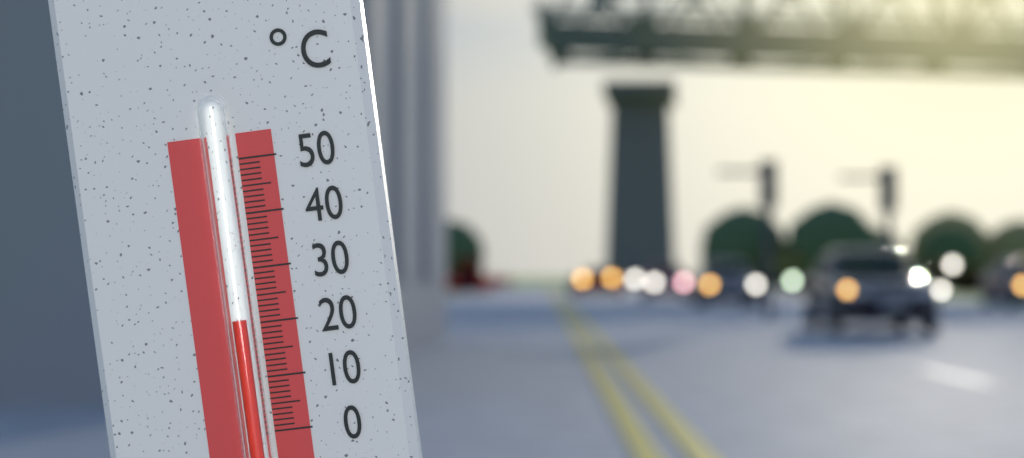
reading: 21 °C
